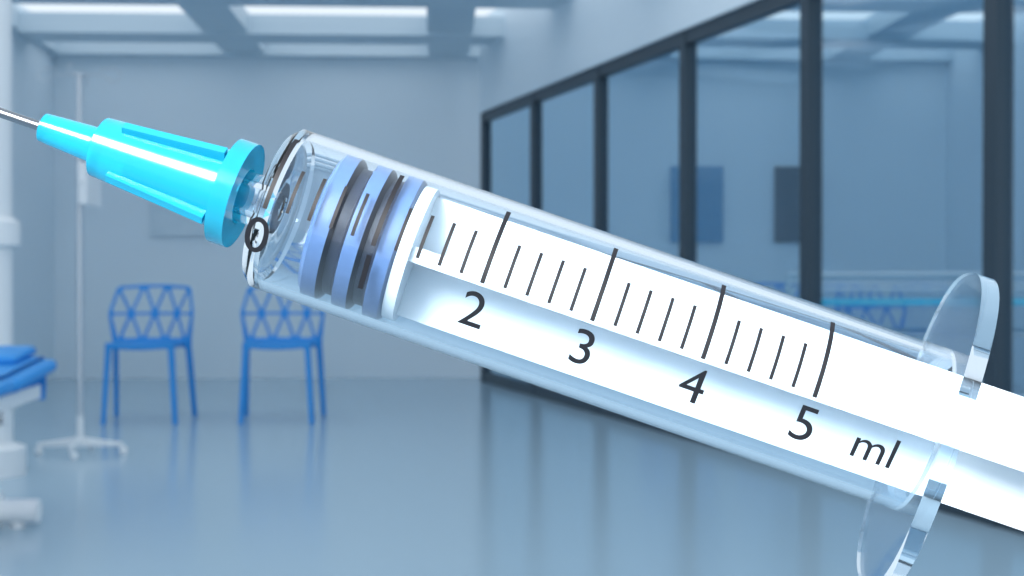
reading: 0.4 ml
